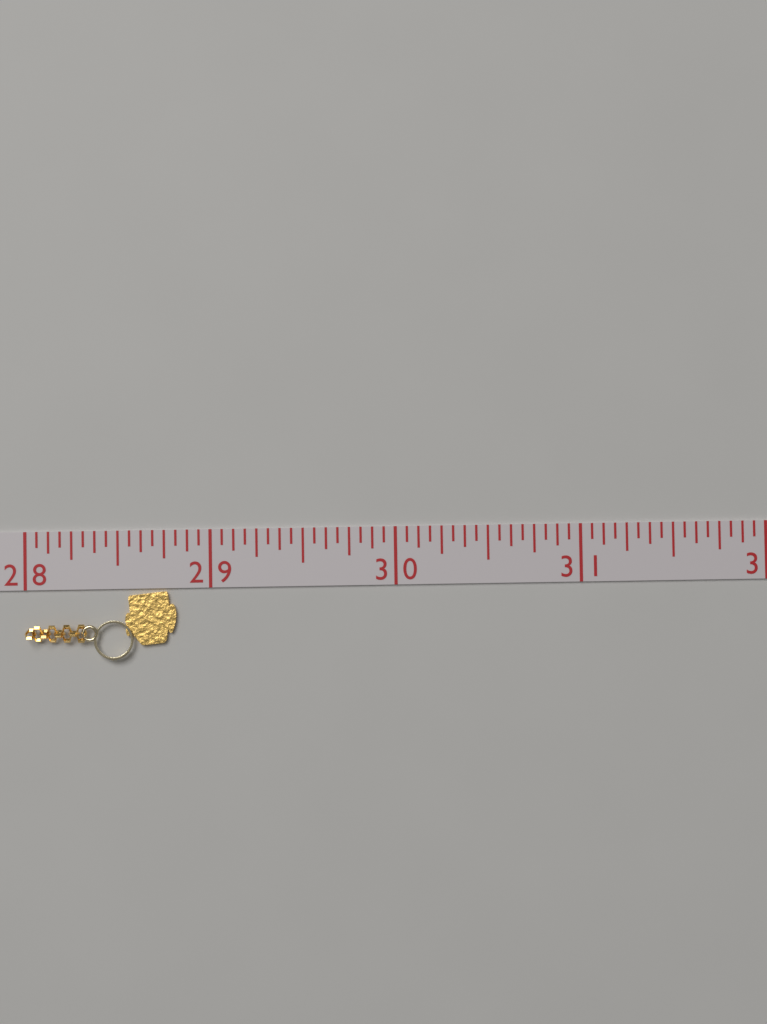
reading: 28.8125 (no unit)
